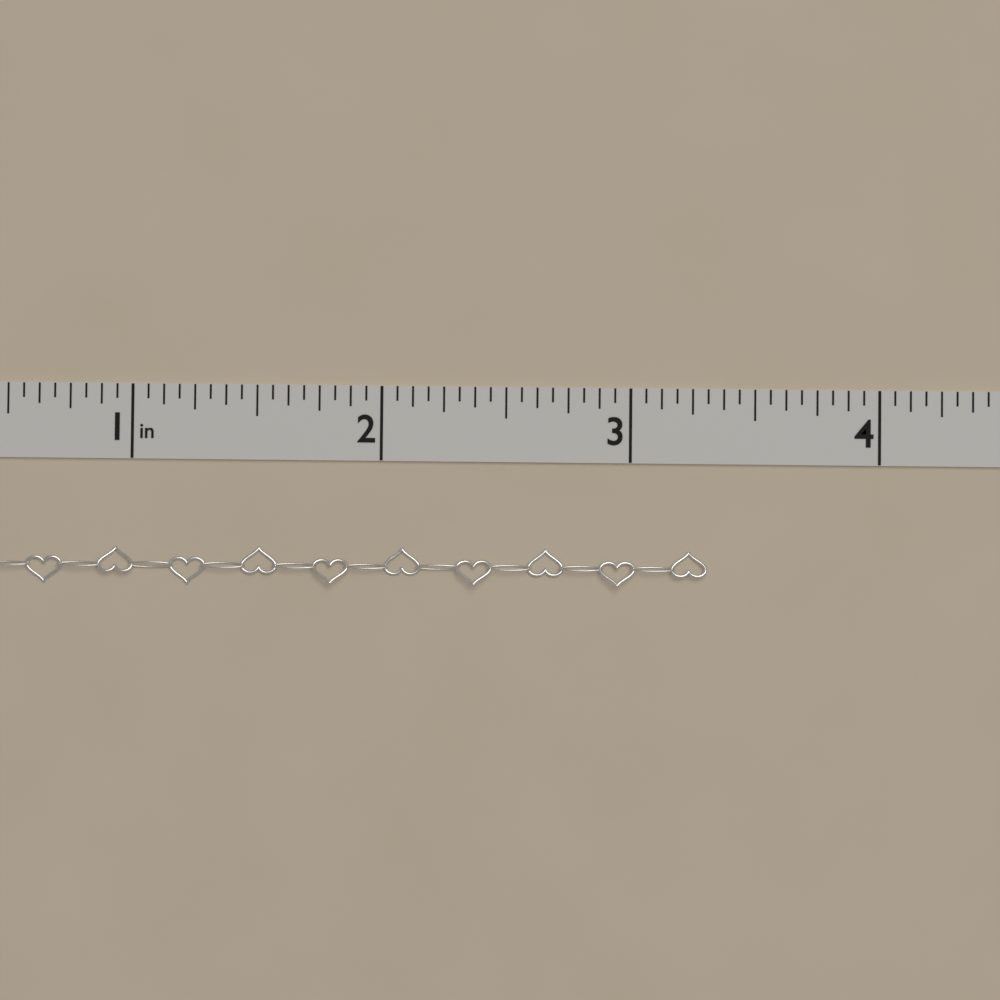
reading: 3.3125 in
